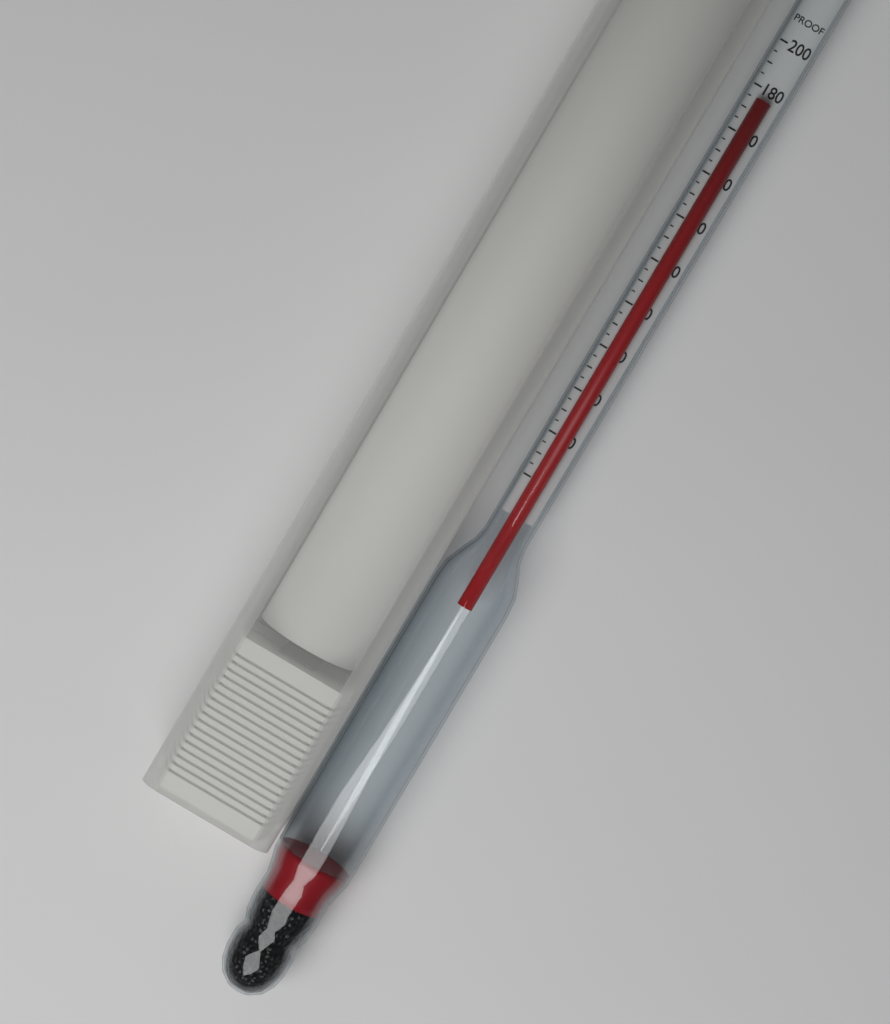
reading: 175 proof
